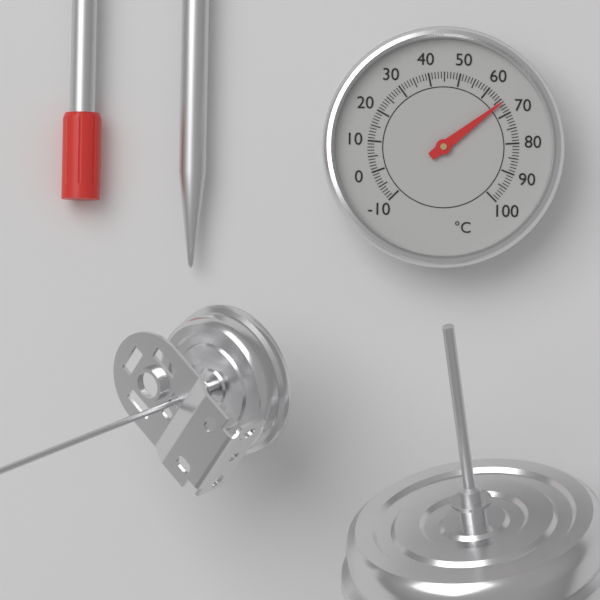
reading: 66 °C
